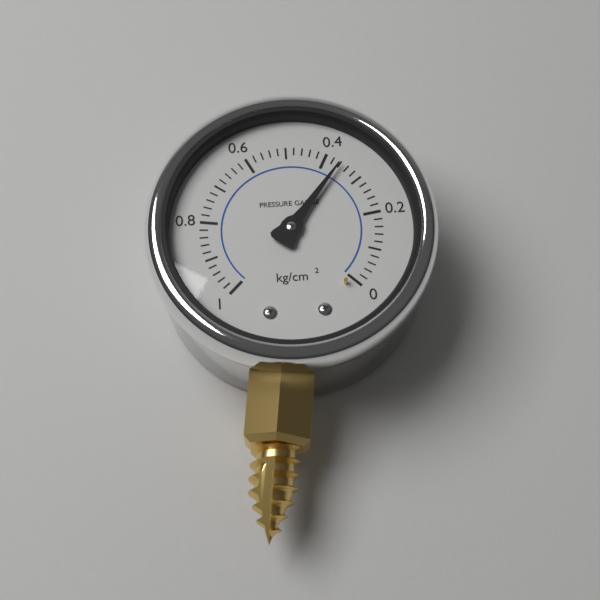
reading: 0.36 kg/cm²
